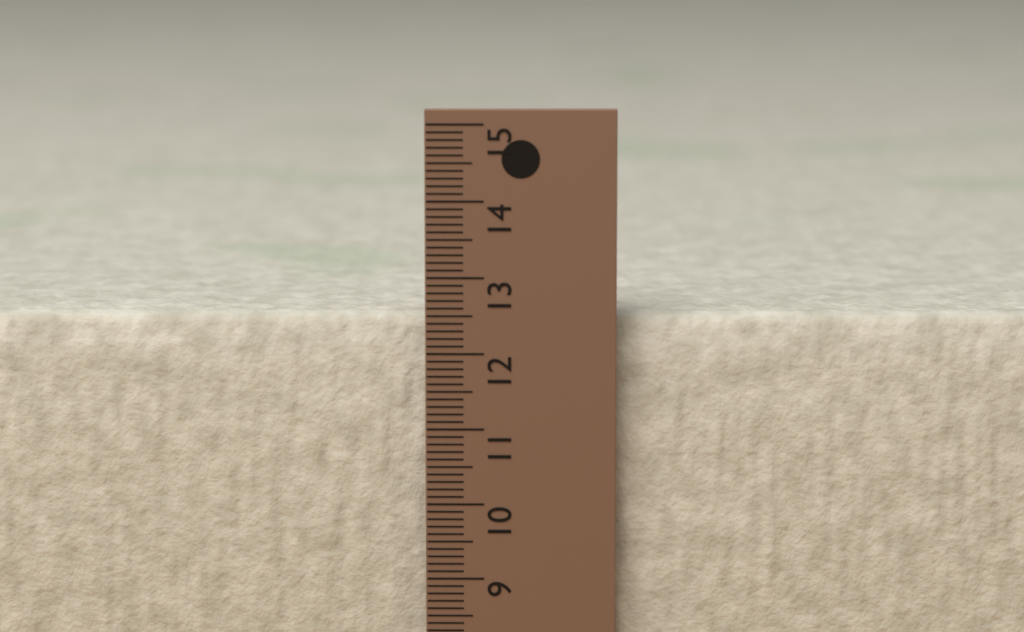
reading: 12.5 cm
